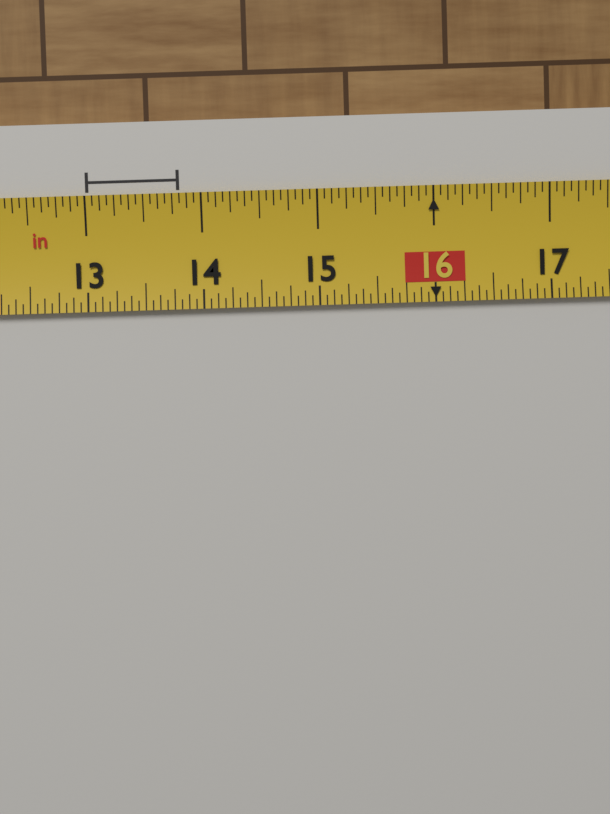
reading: 13.8125 in
